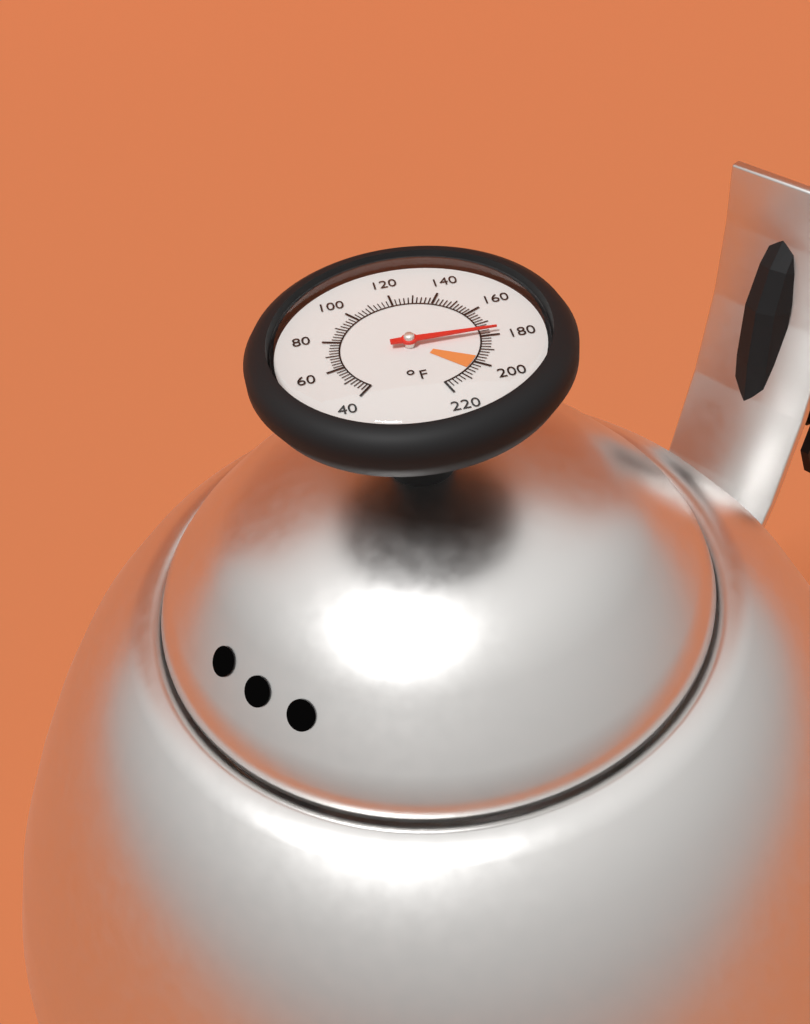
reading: 178 °F
